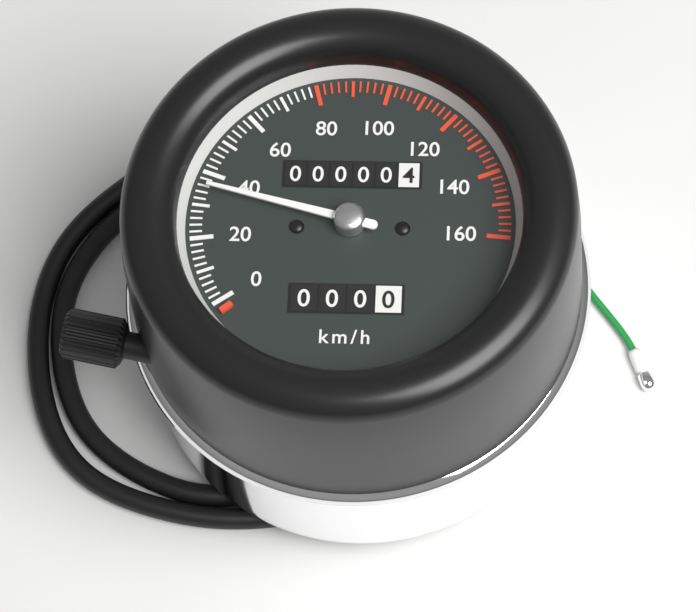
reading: 36 km/h
